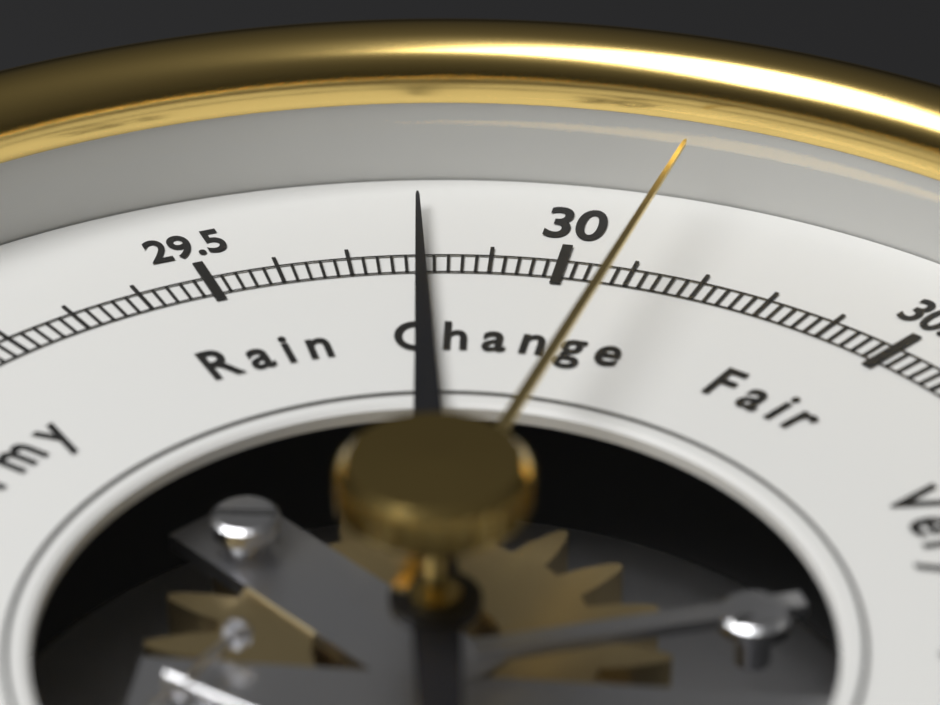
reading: 29.80 inHg
